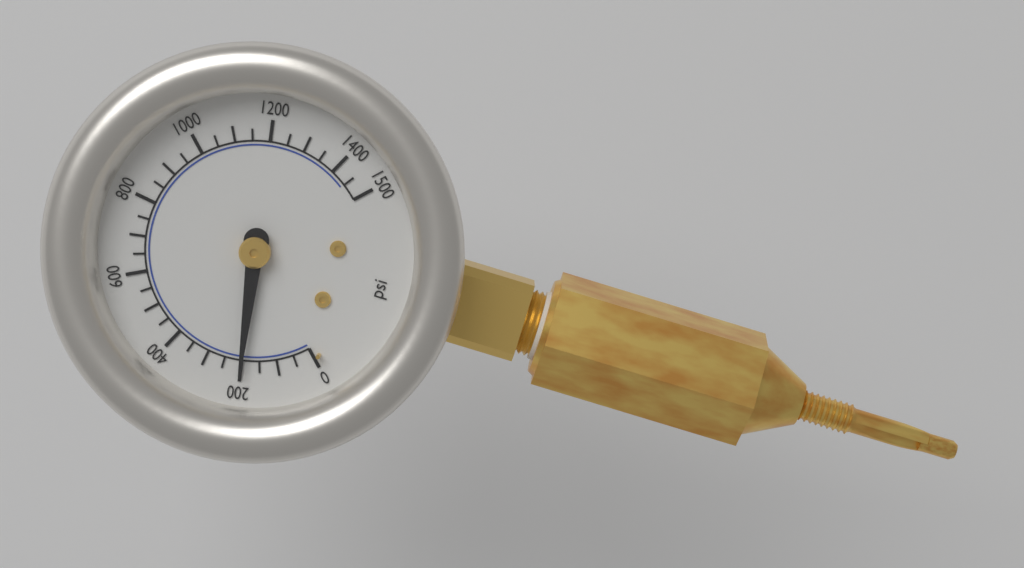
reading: 200 psi
